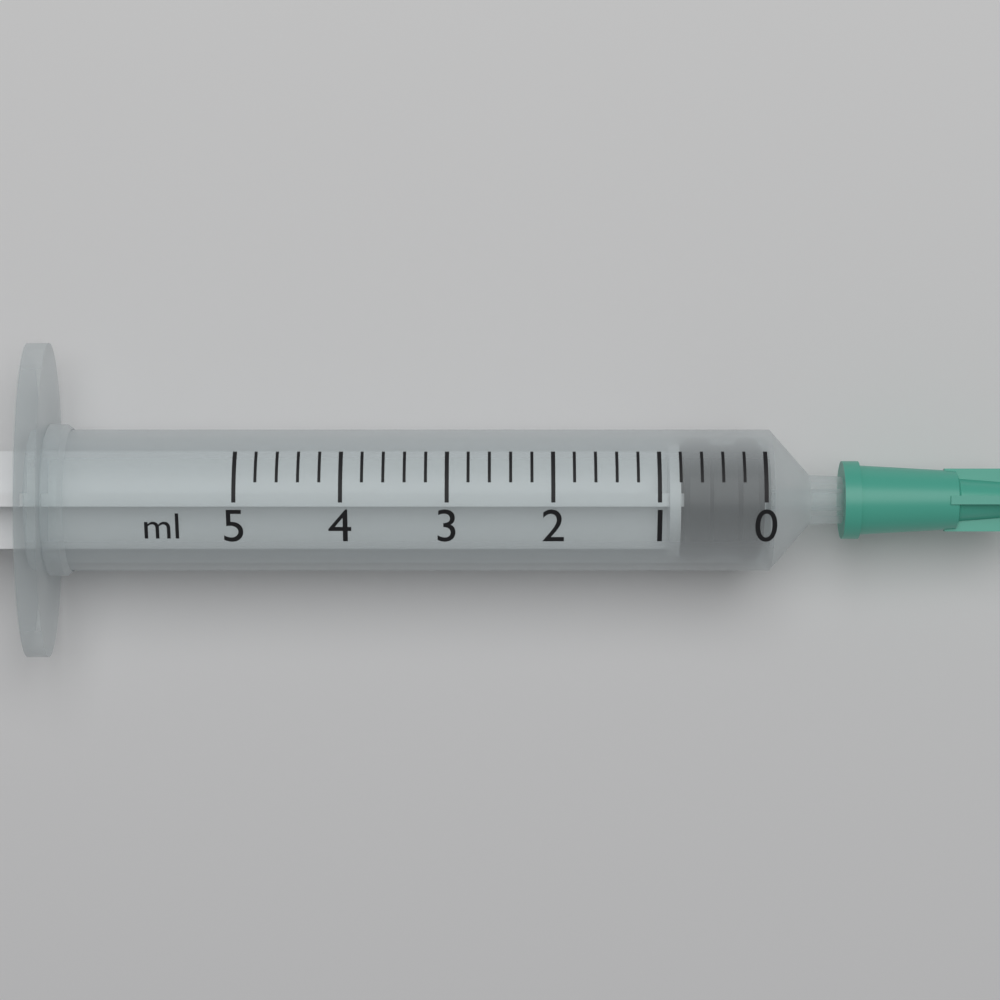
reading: 0.0 ml
